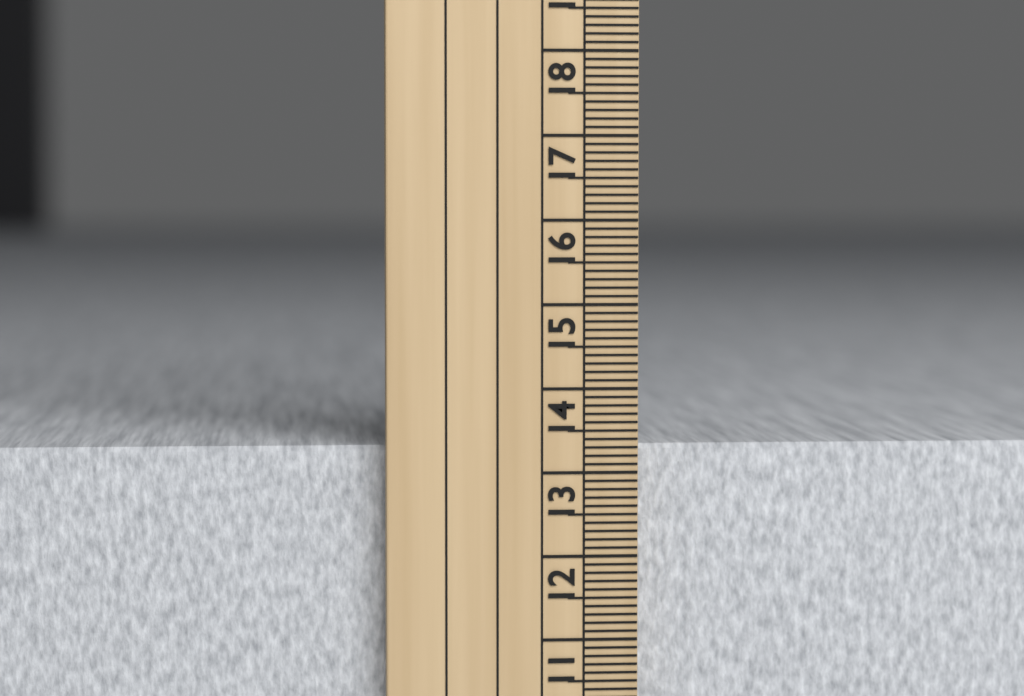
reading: 13.3 cm
